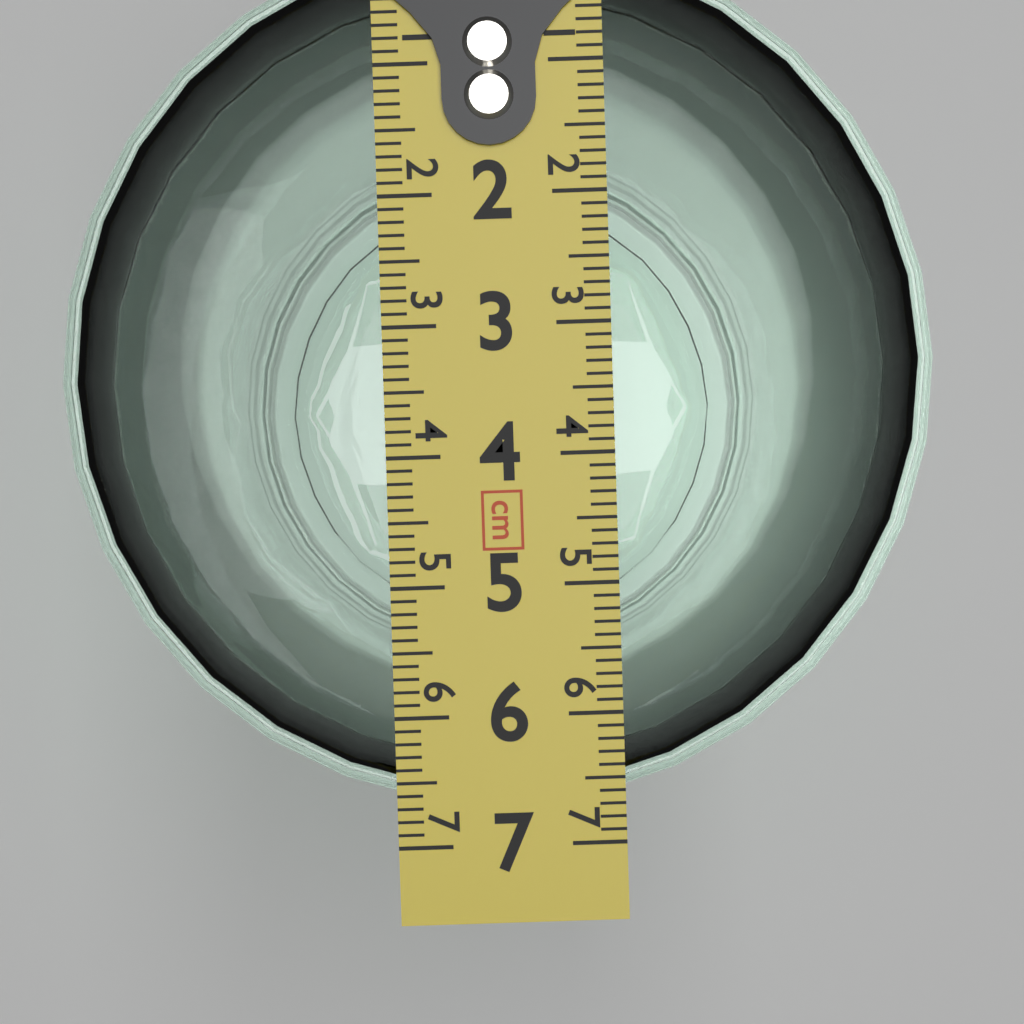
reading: 6.7 cm
